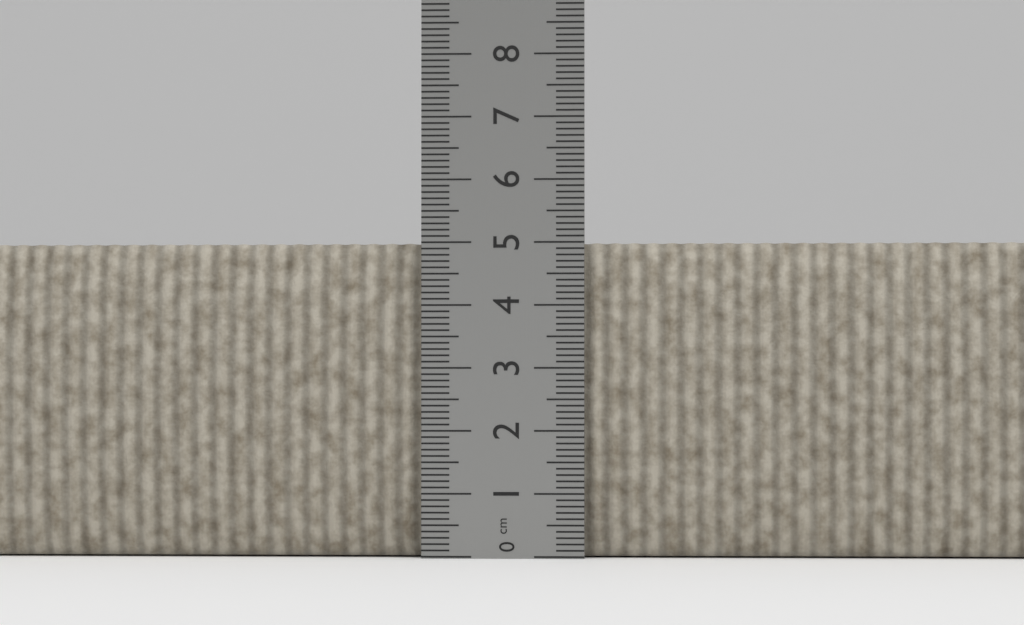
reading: 5.0 cm
